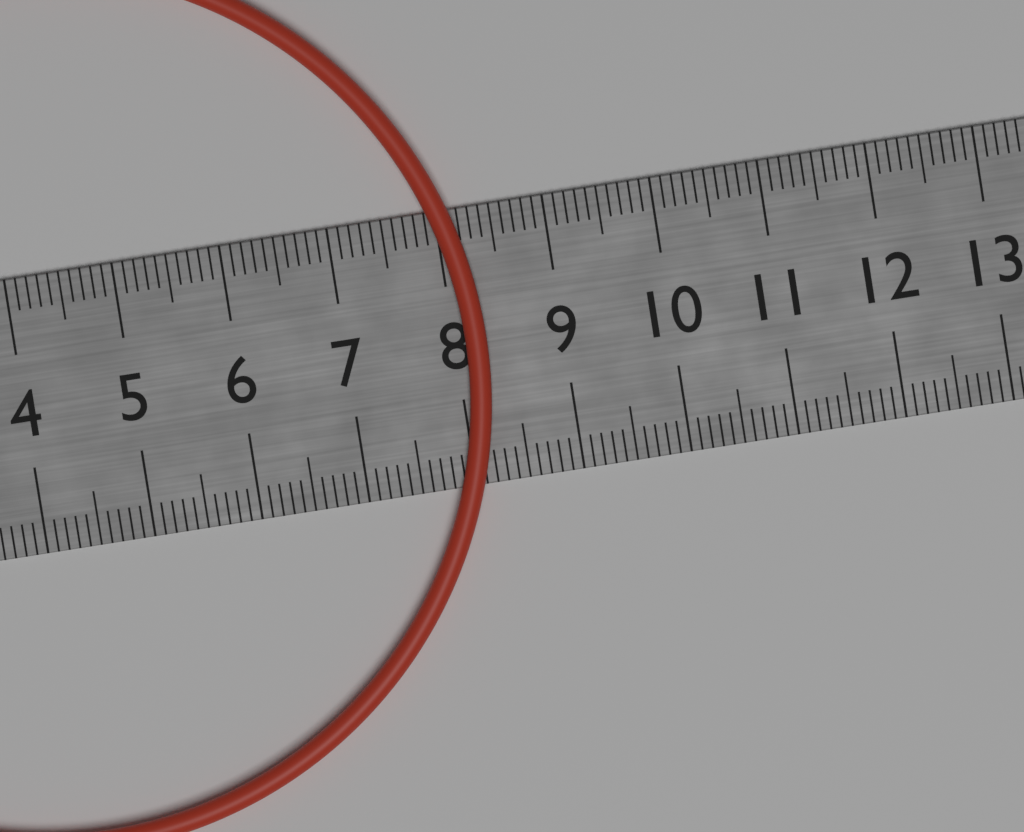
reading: 8.3 cm
